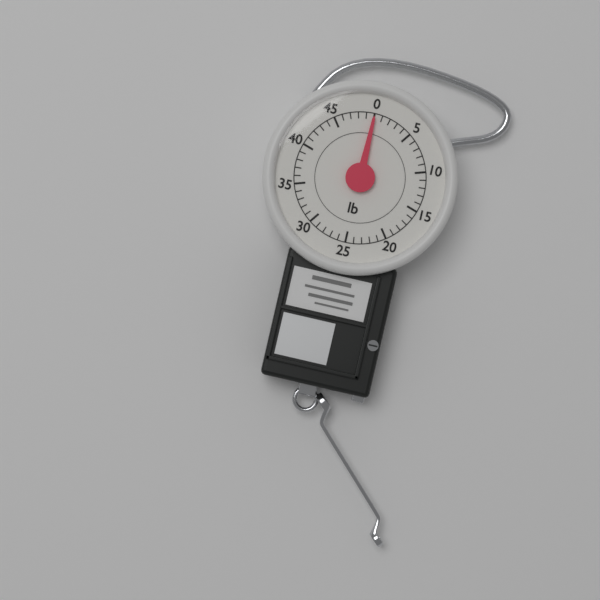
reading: 0 lb
